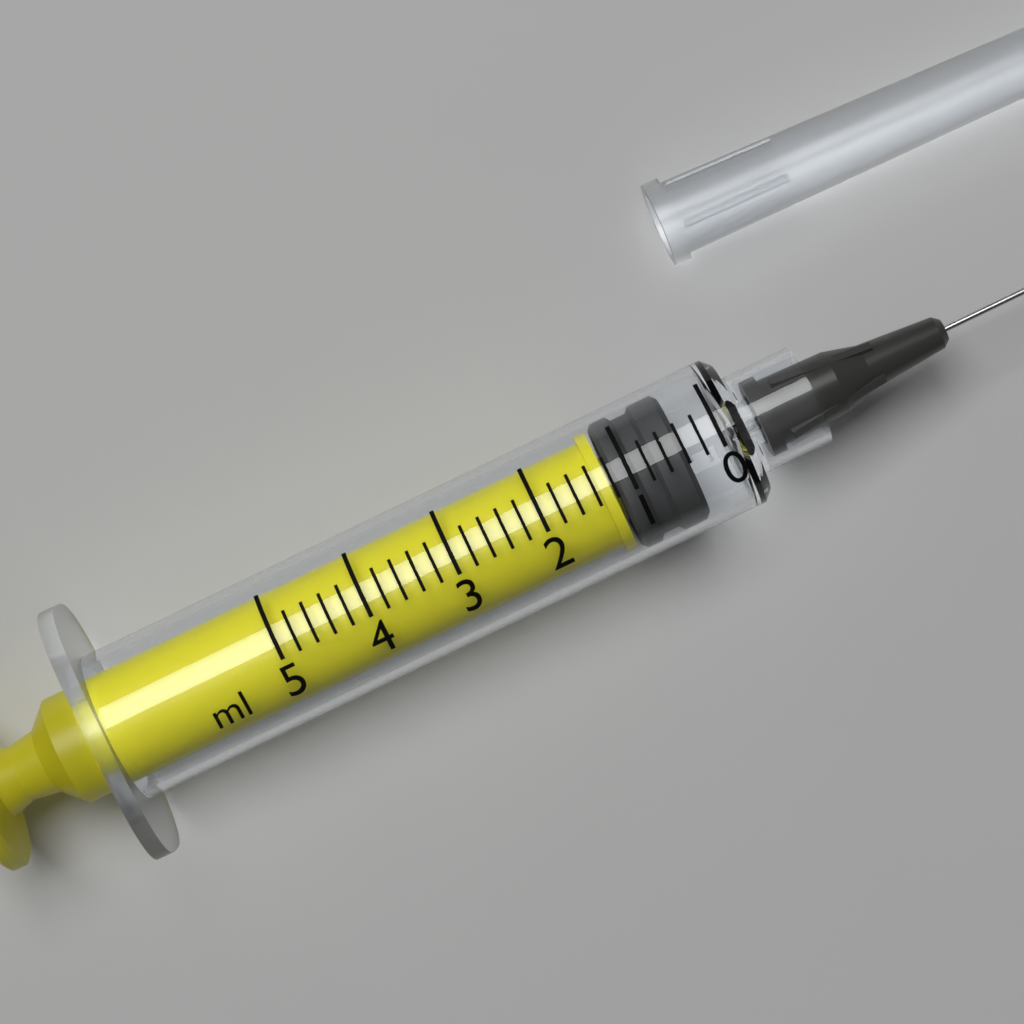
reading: 0.4 ml
